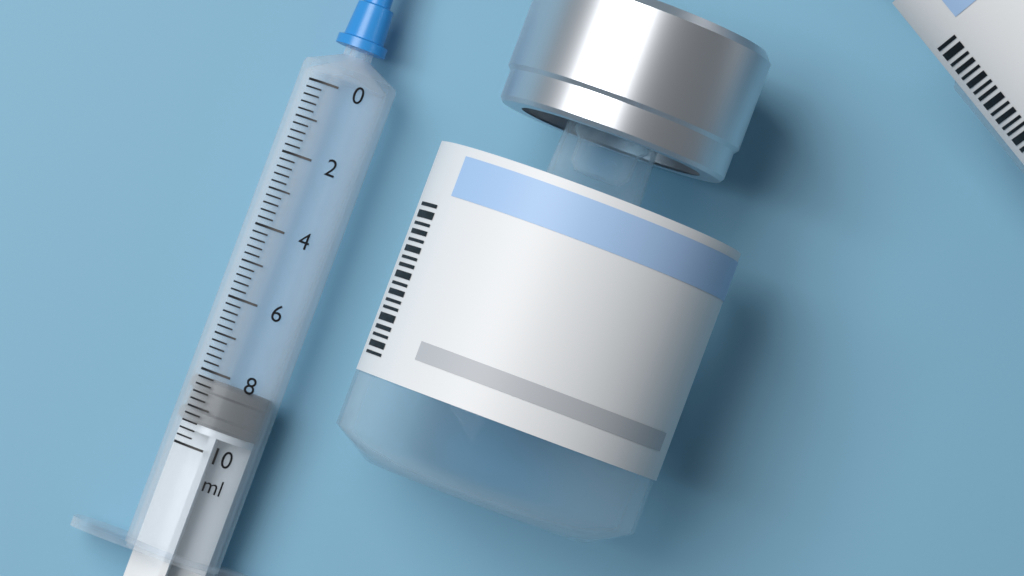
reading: 8.2 ml
